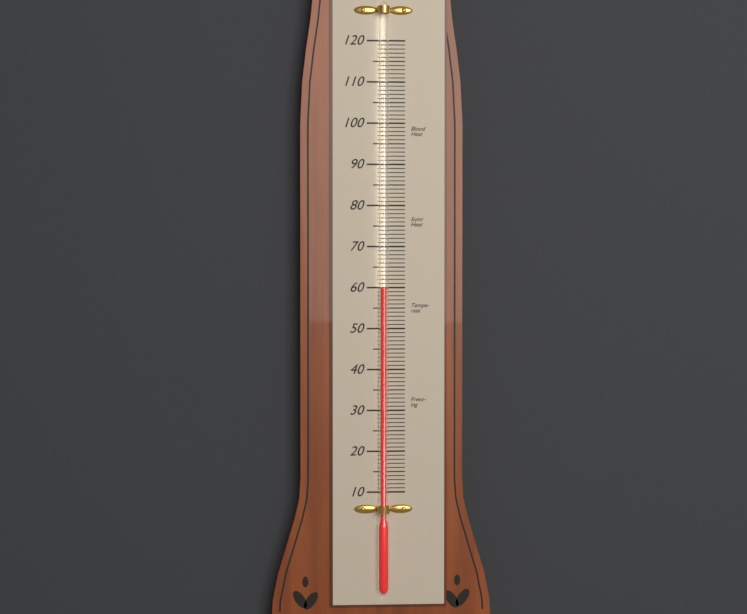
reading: 60 (no unit)
